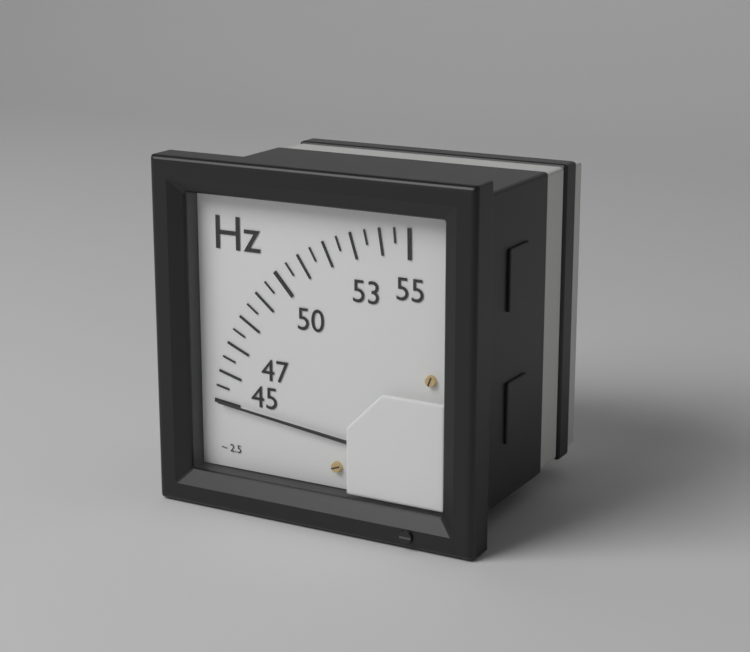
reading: 45.0 Hz
